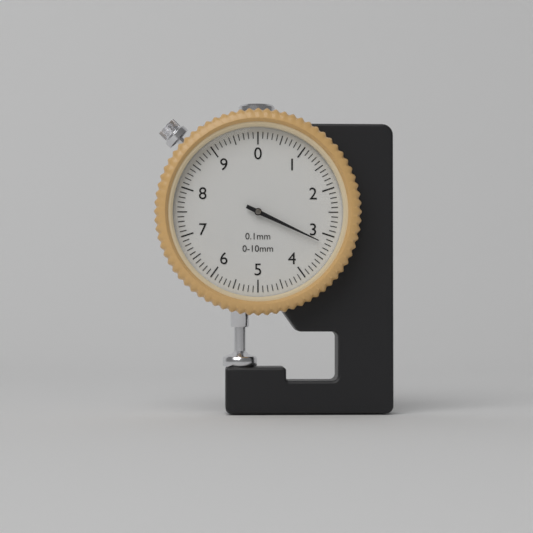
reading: 3.2 mm
